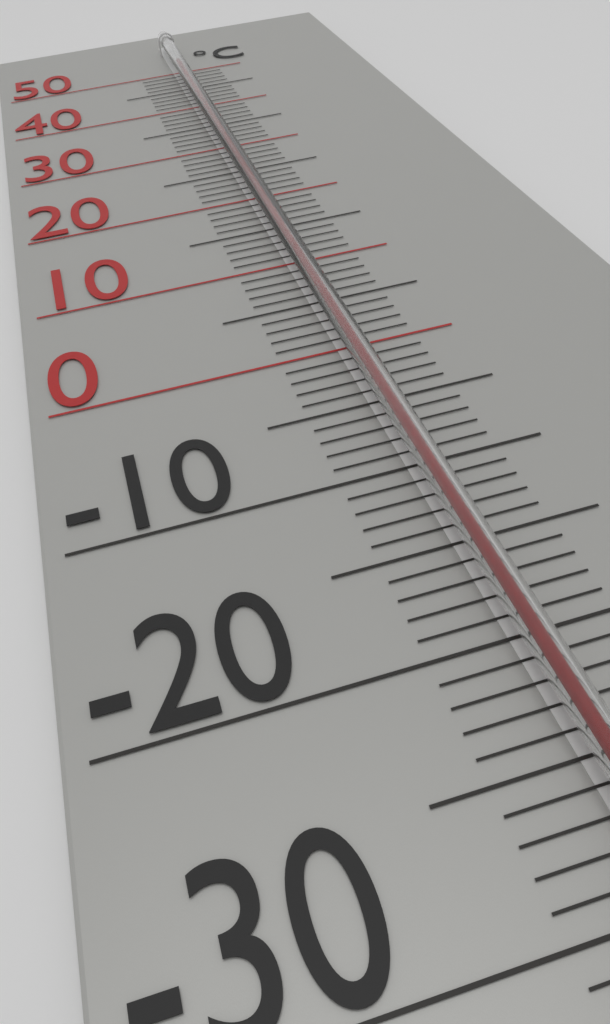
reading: 49 °C
